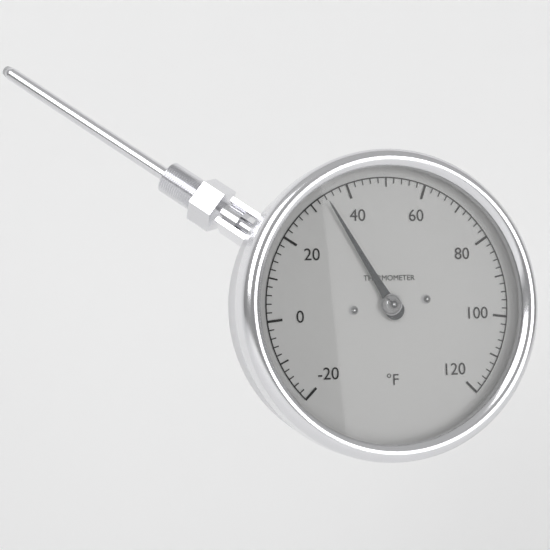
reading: 34 °F
